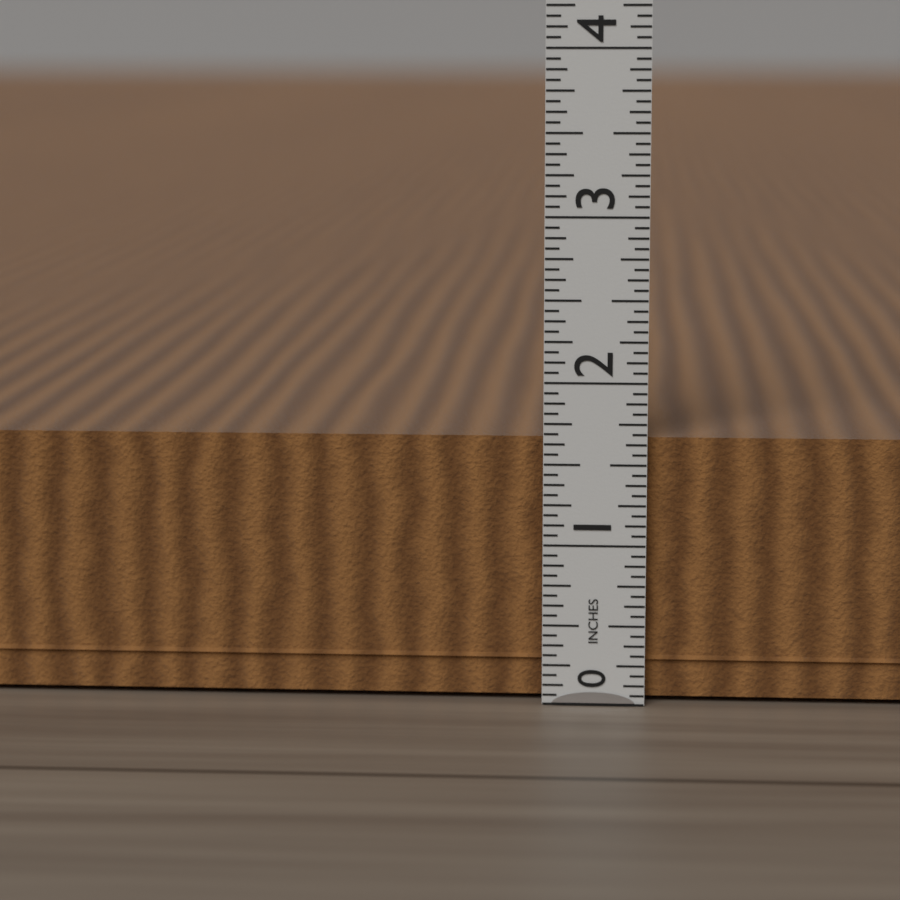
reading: 1.6875 in
